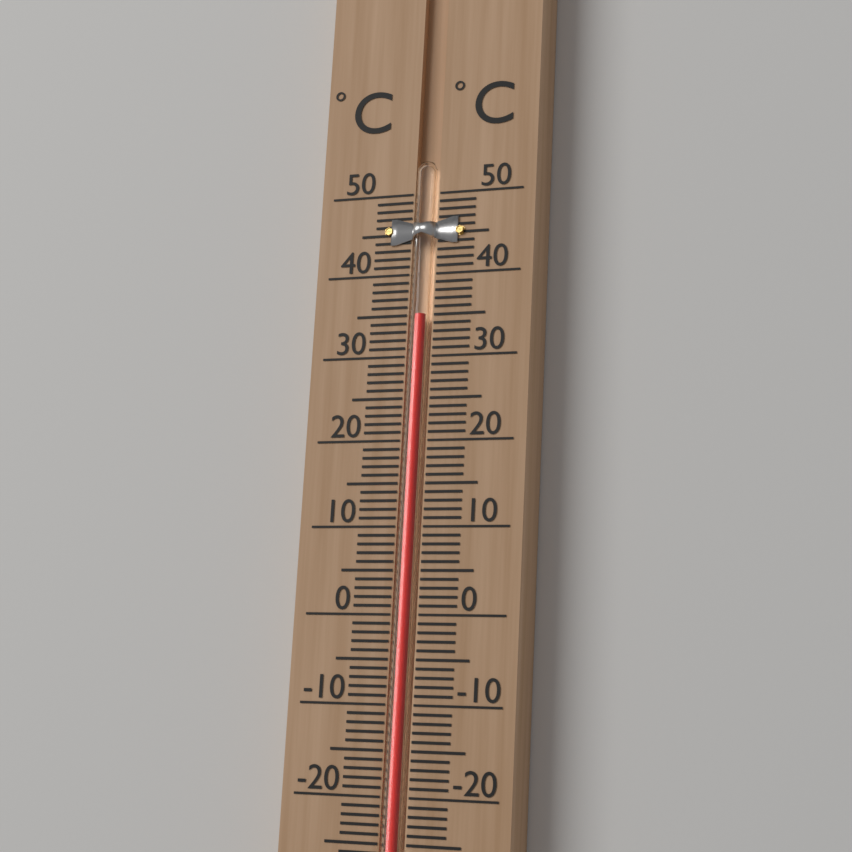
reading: 35 °C
